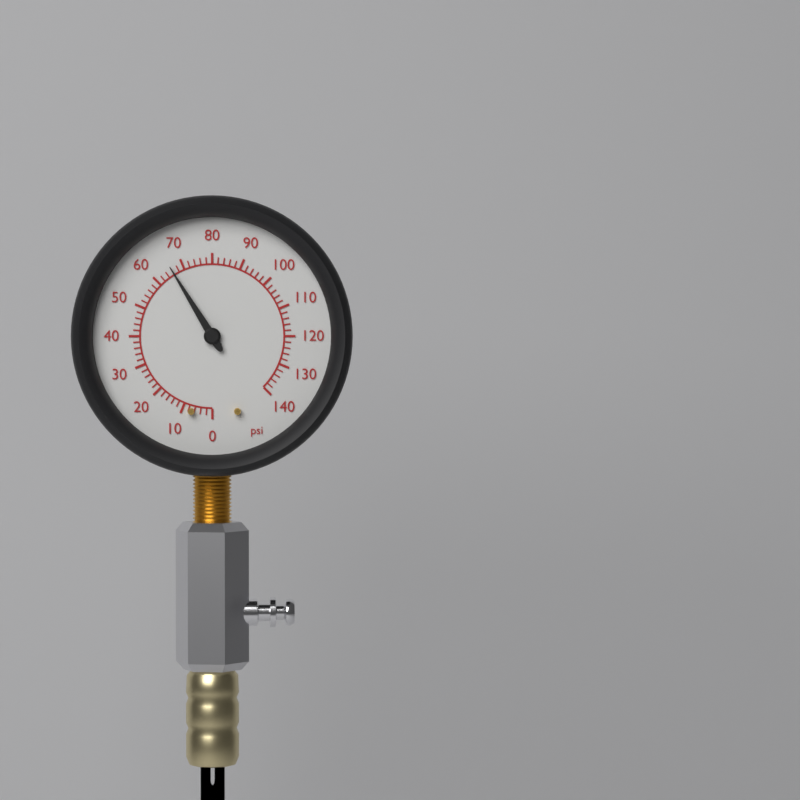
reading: 66 psi
